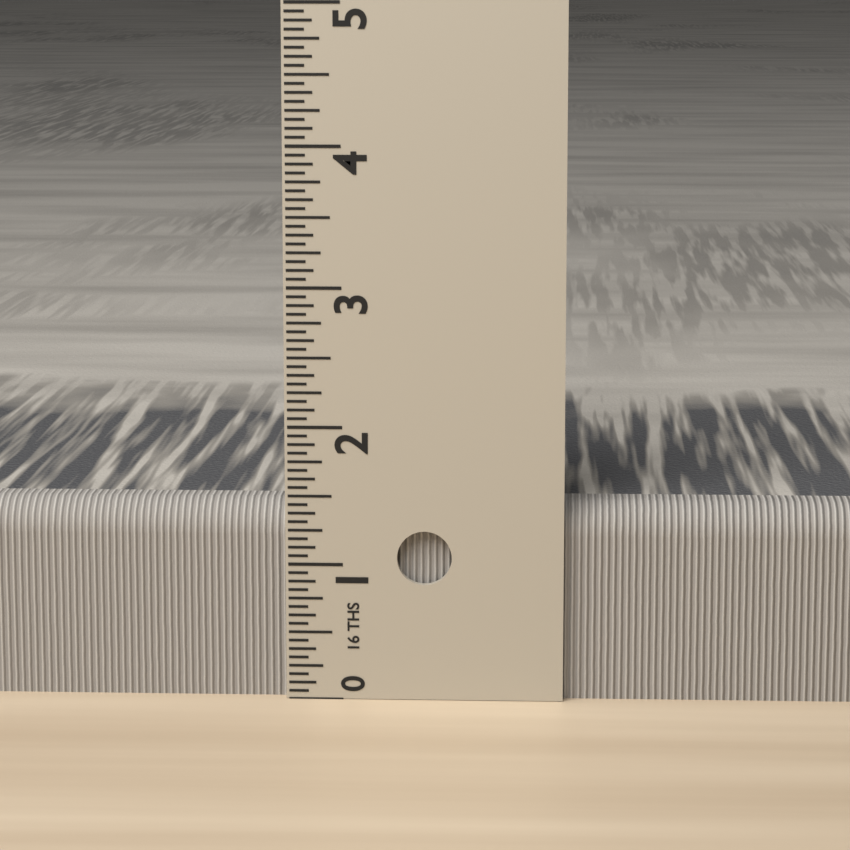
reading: 1.4375 in
